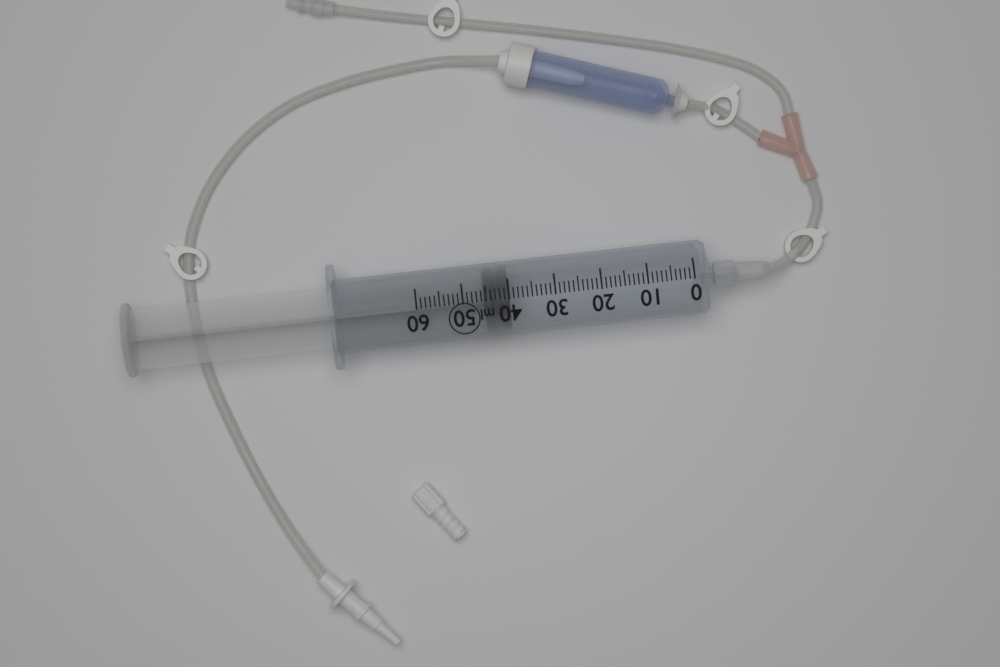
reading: 40 ml
